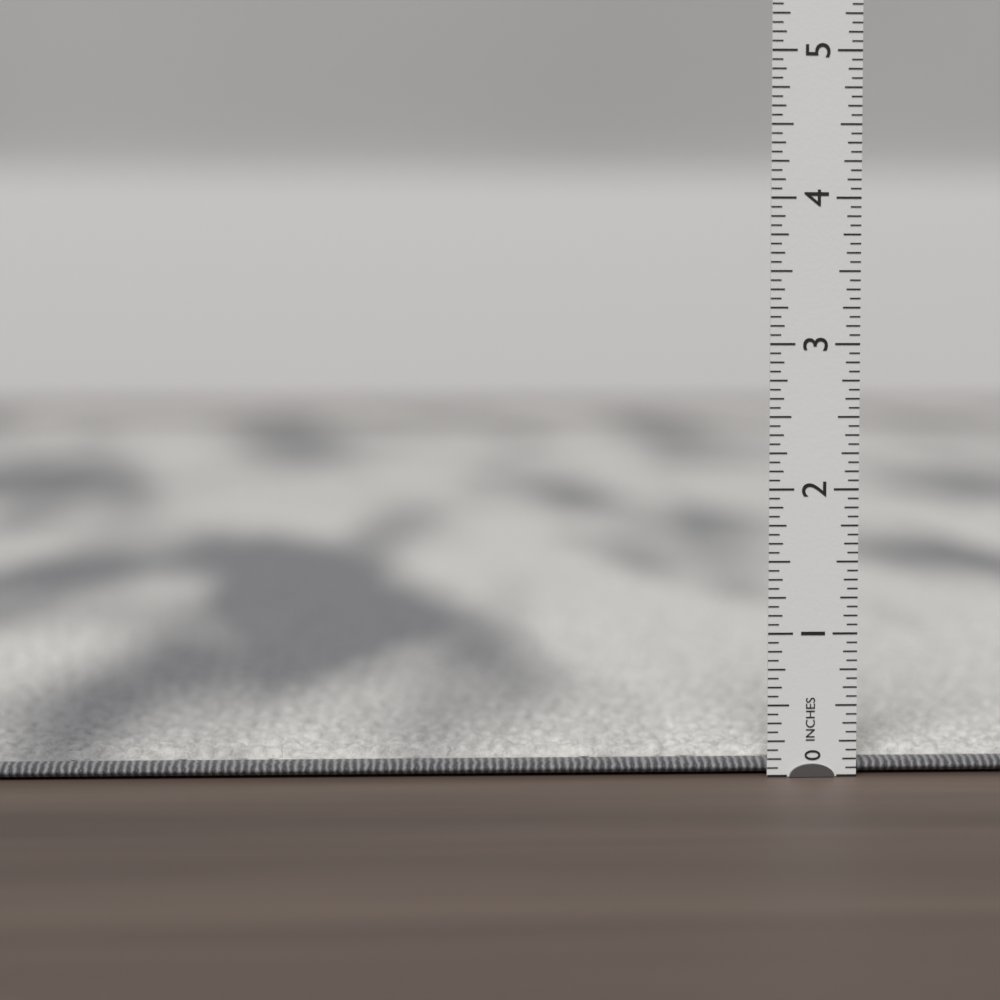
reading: 0.1875 in
